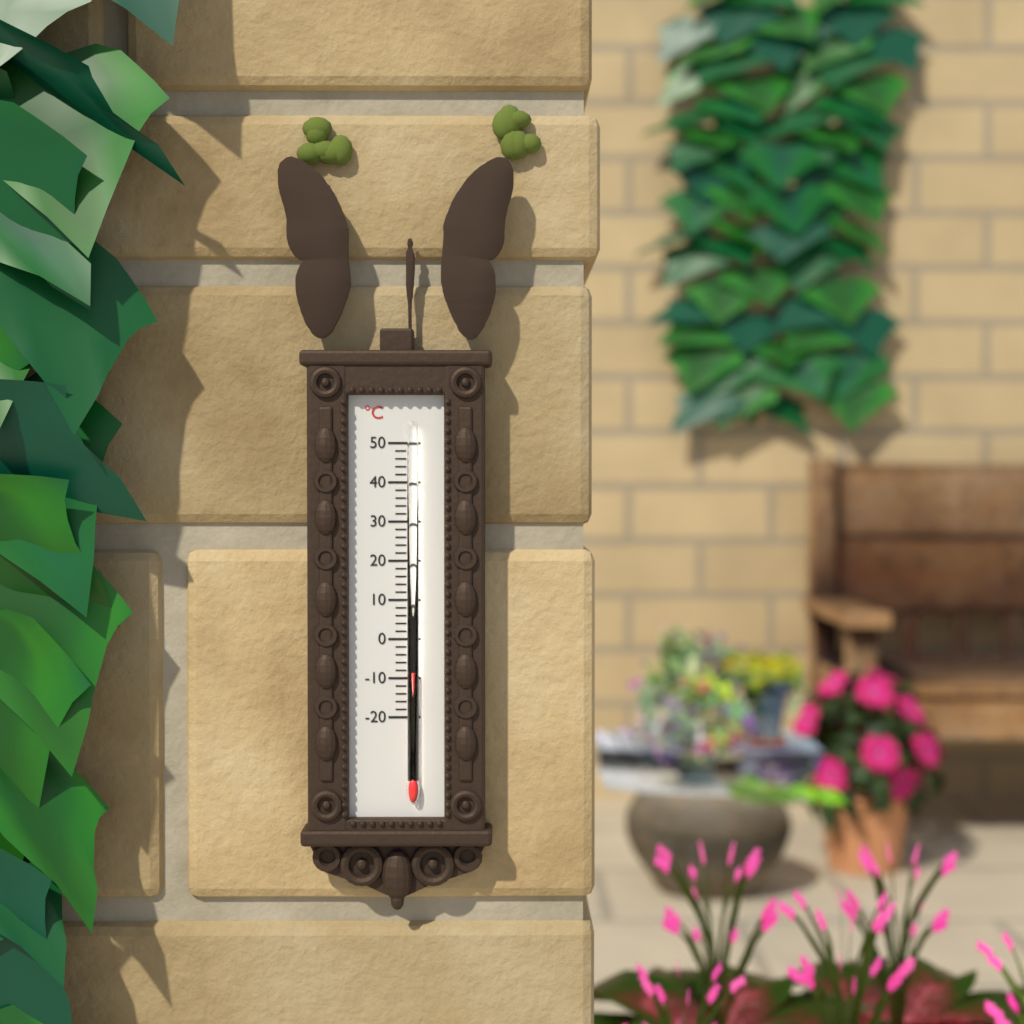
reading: -8 °C
